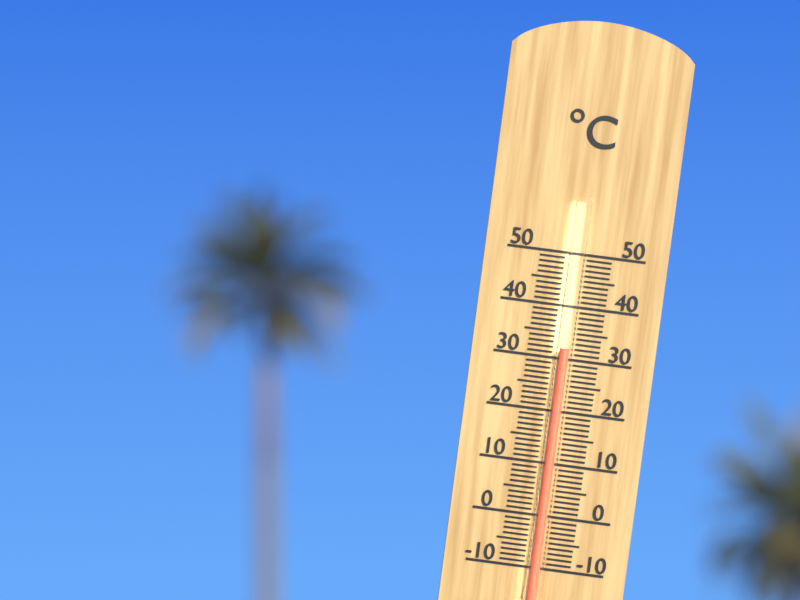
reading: 32 °C
